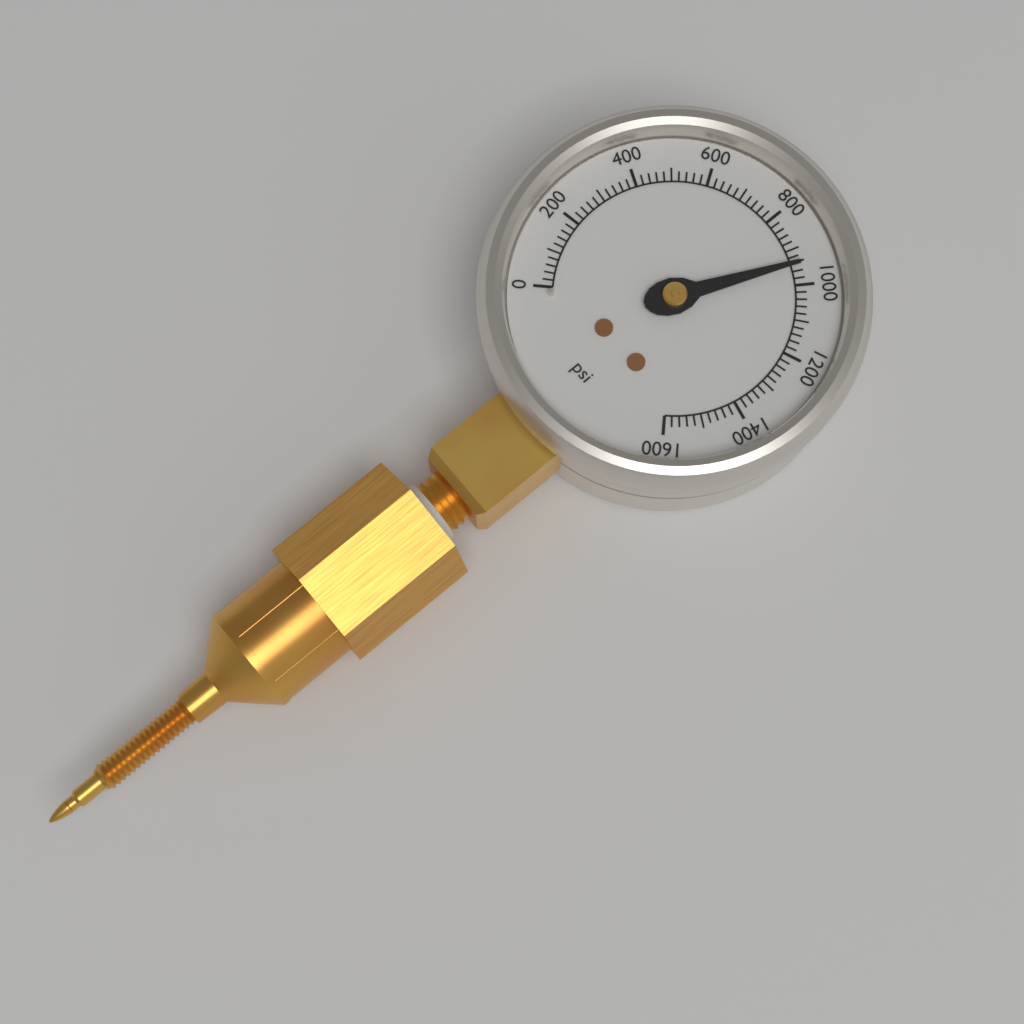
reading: 940 psi
